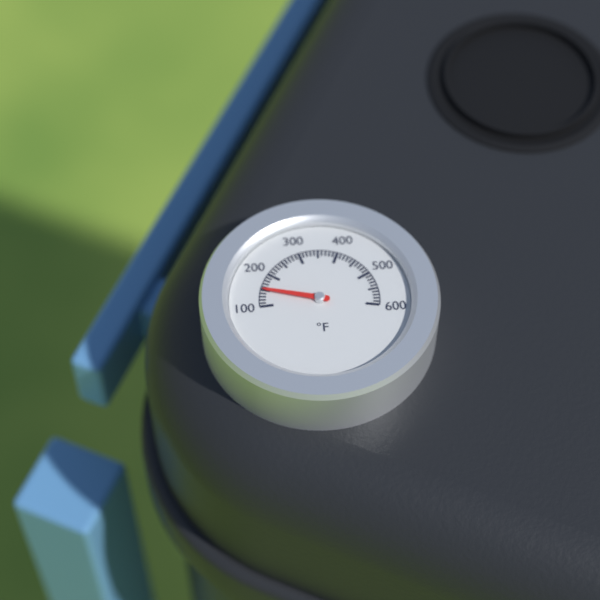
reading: 150 °F
